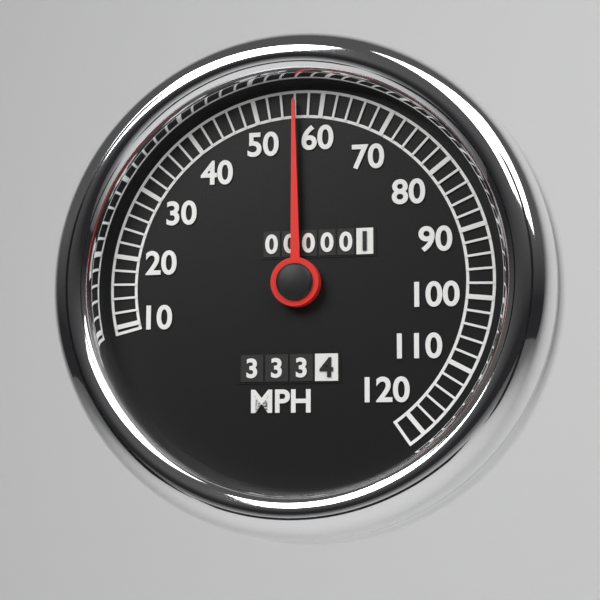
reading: 56 MPH
